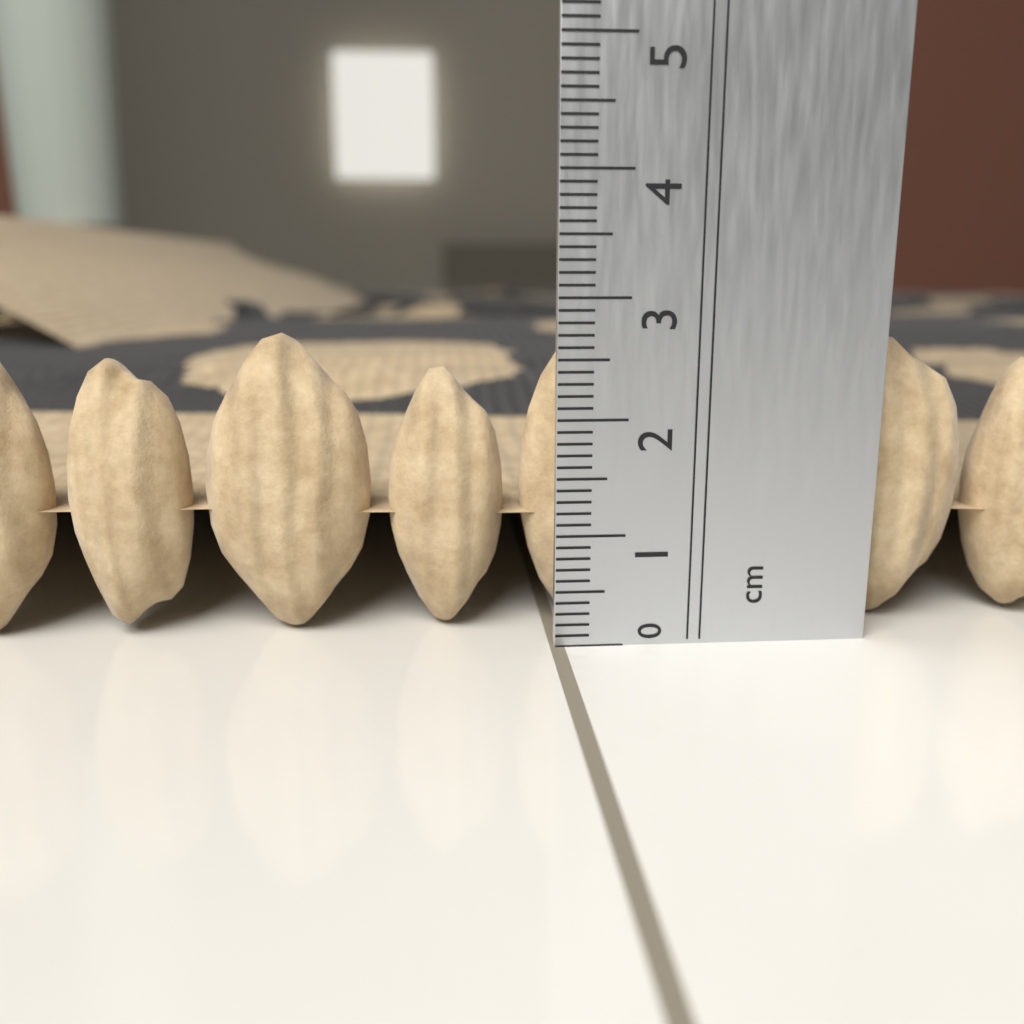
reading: 2.7 cm
